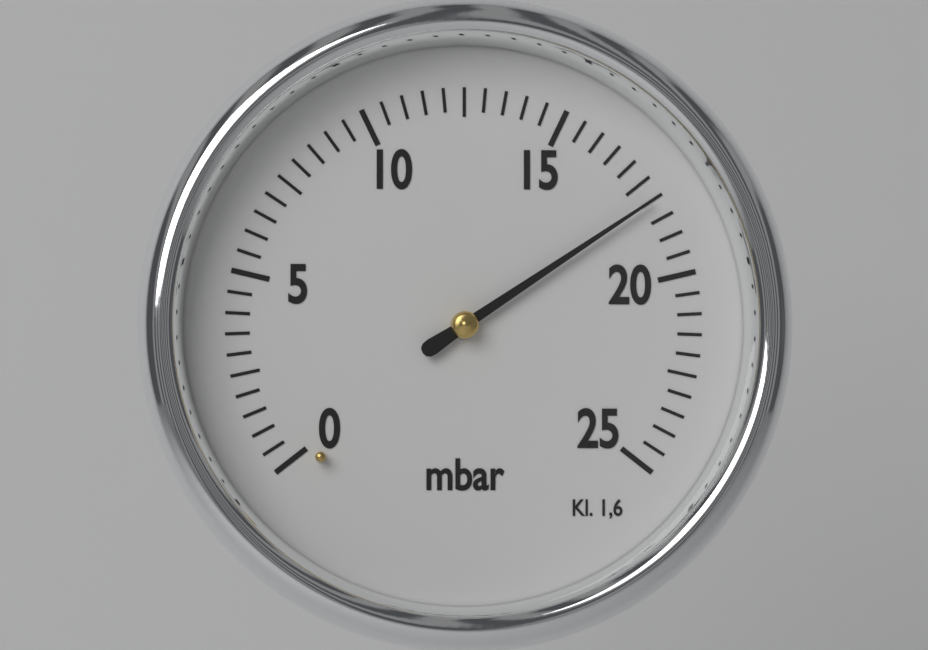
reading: 18.0 mbar
